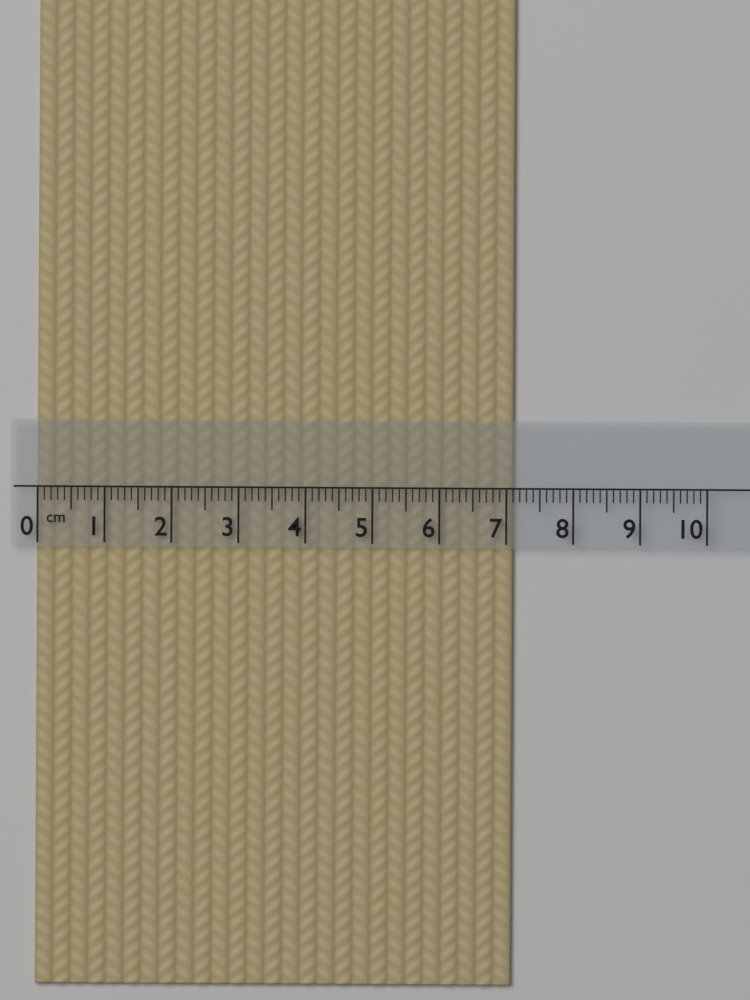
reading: 7.1 cm
